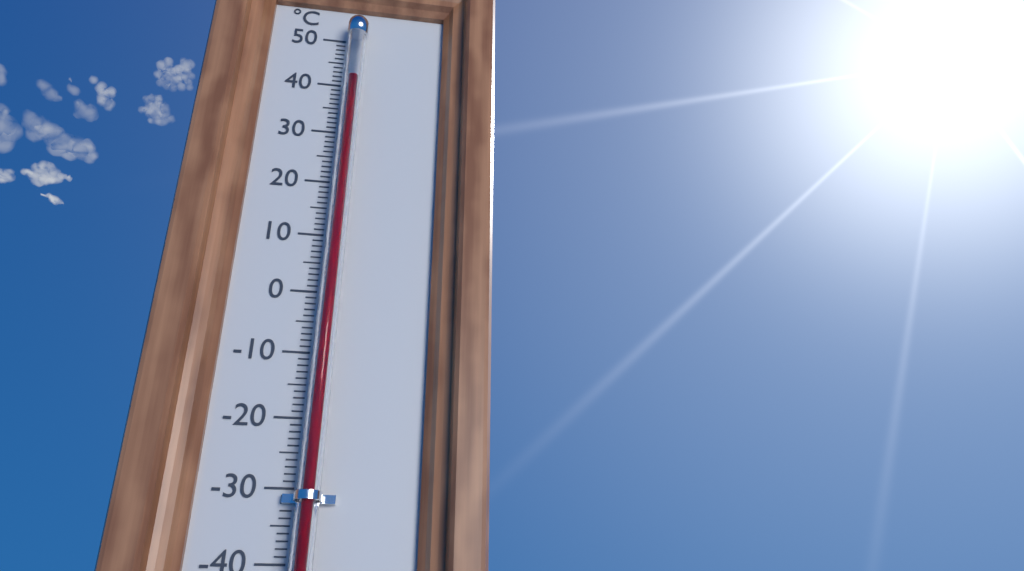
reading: 40 °C
